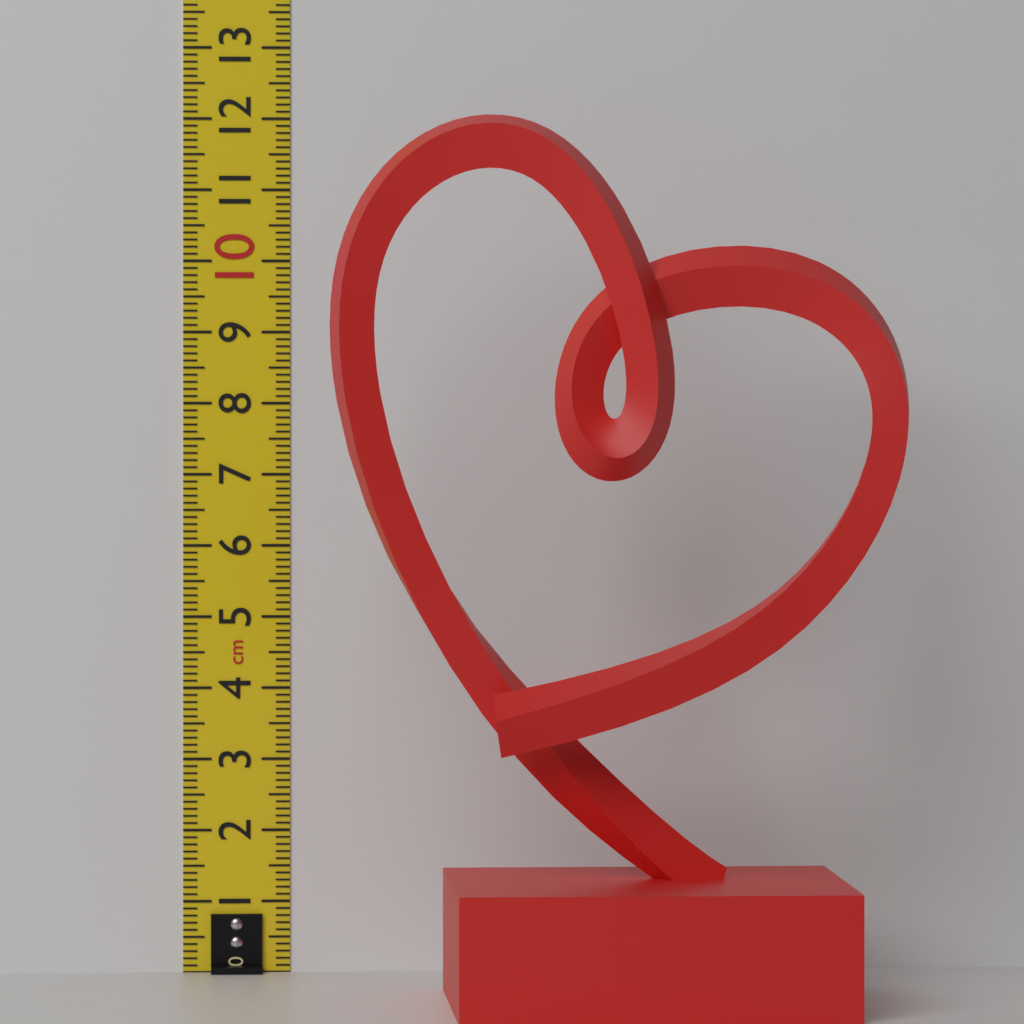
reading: 11.8 cm
